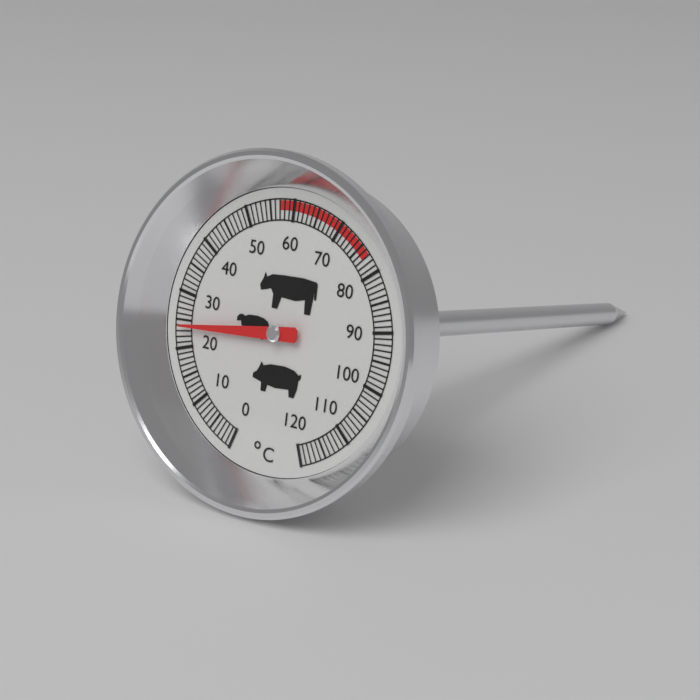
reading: 24 °C
